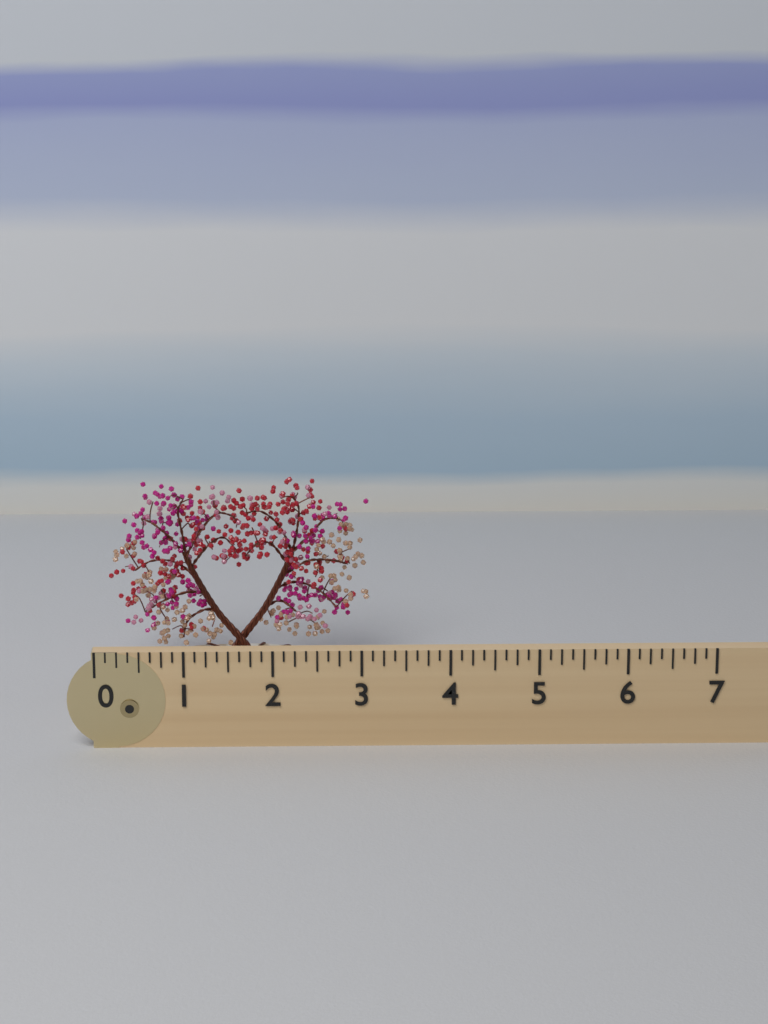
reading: 3.125 (no unit)
